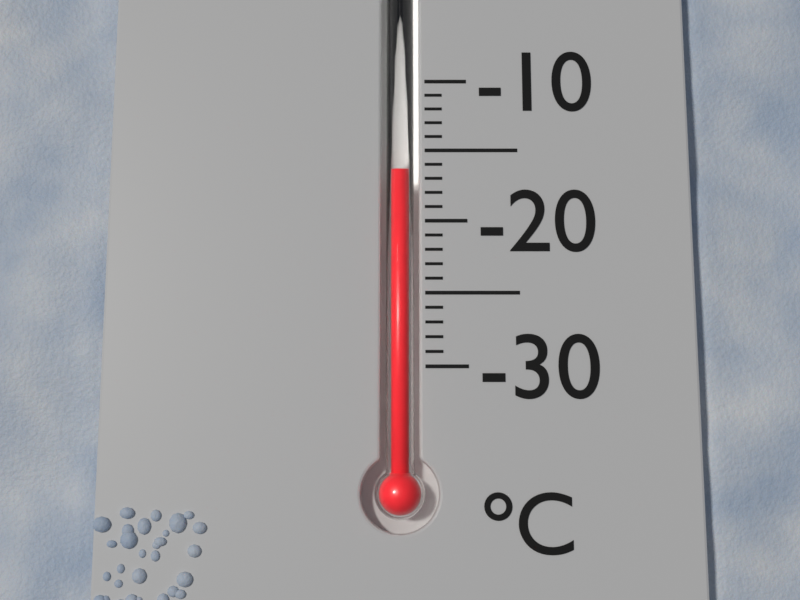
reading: -16.6 °C
